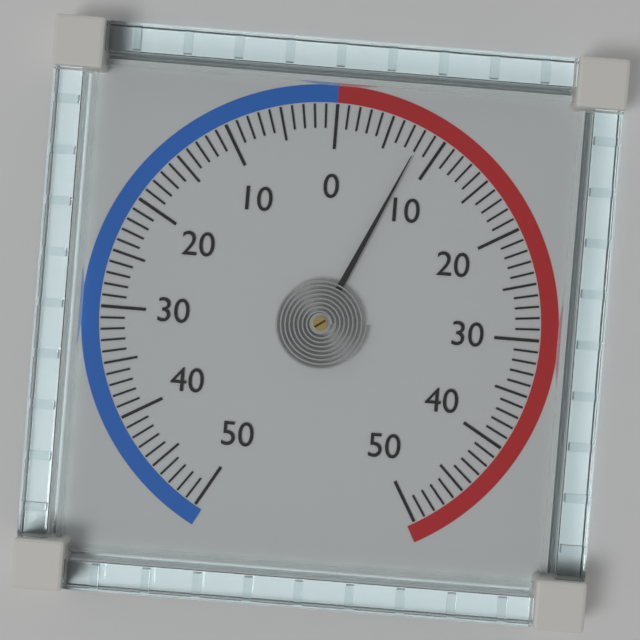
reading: 8 (no unit)
